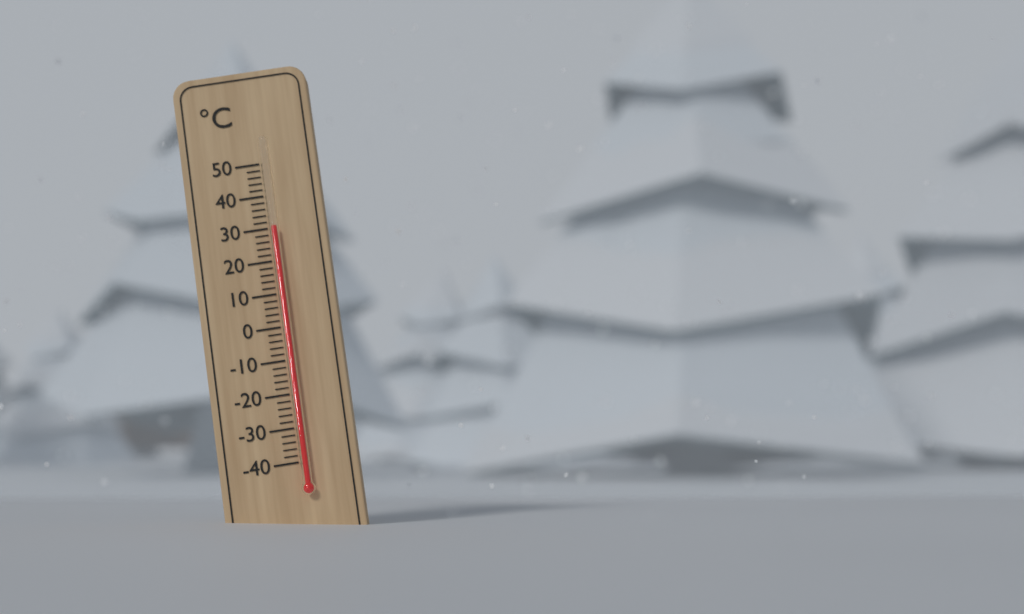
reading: 30 °C
